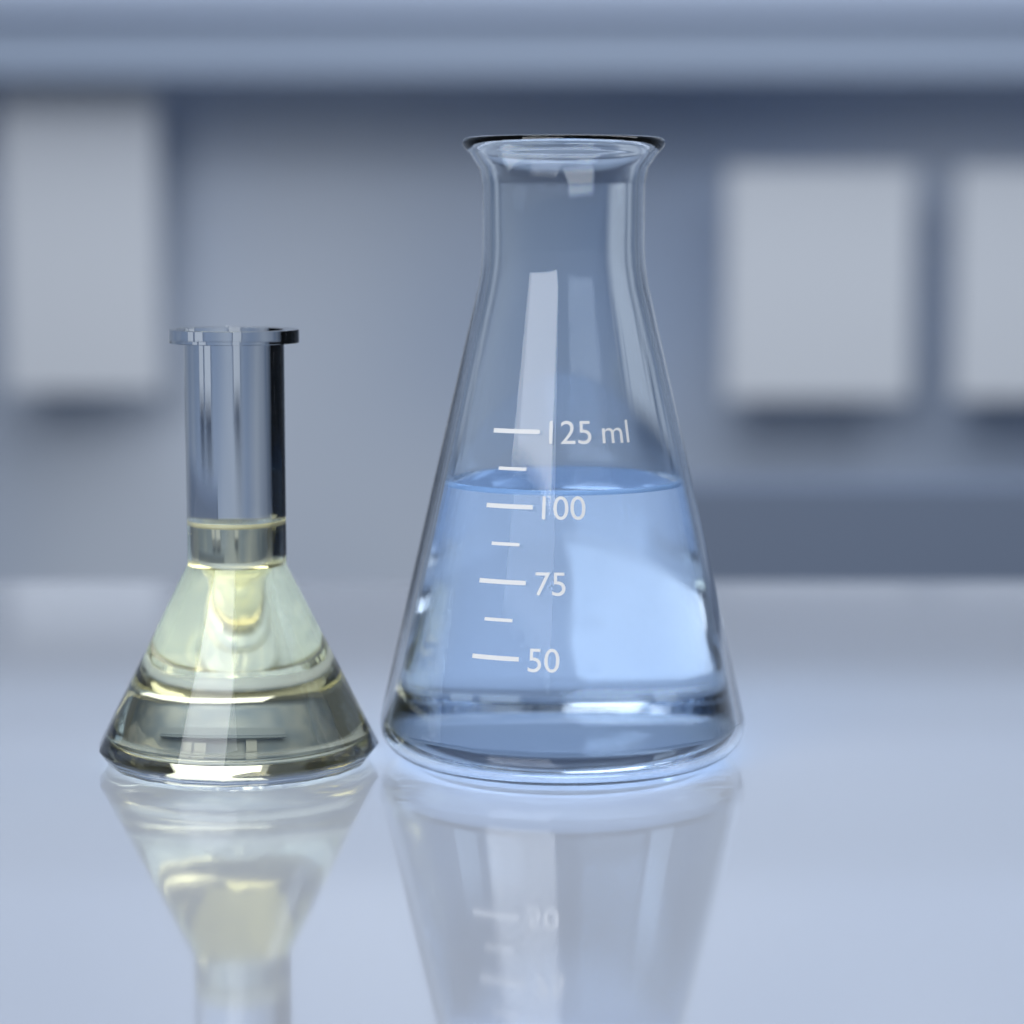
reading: 105.0 ml
